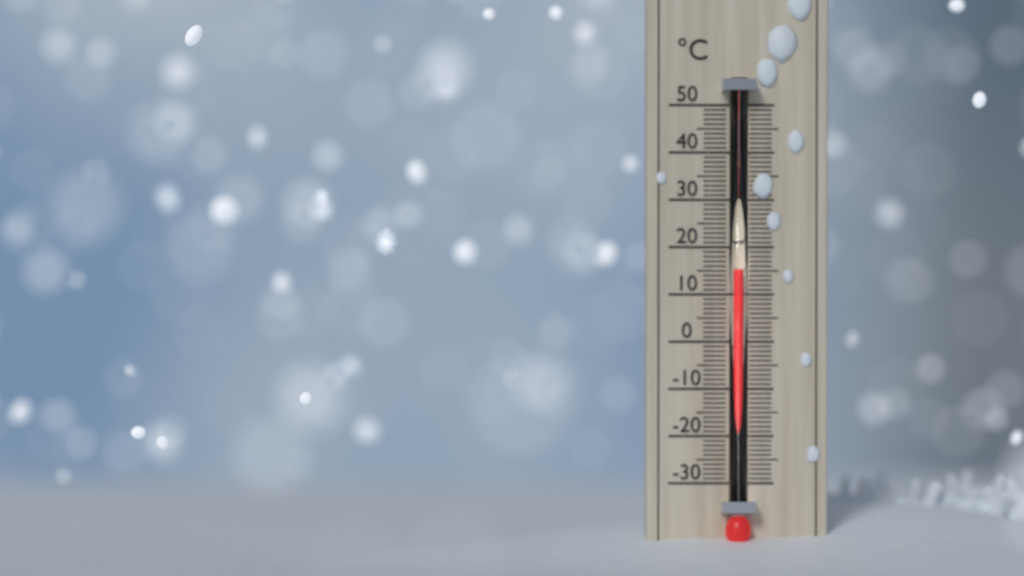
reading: 15 °C
